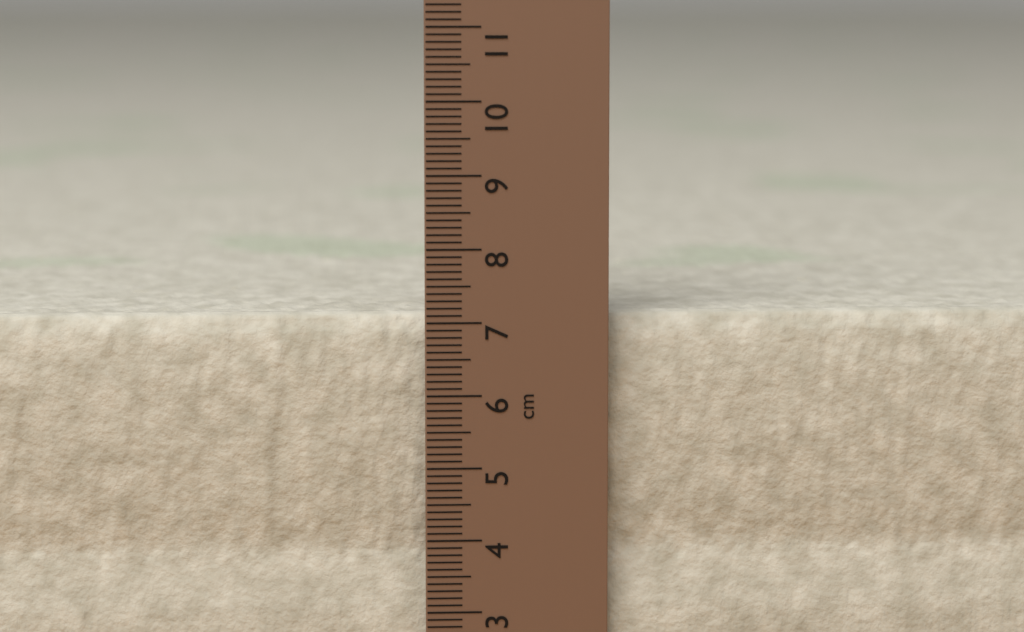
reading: 7.1 cm
